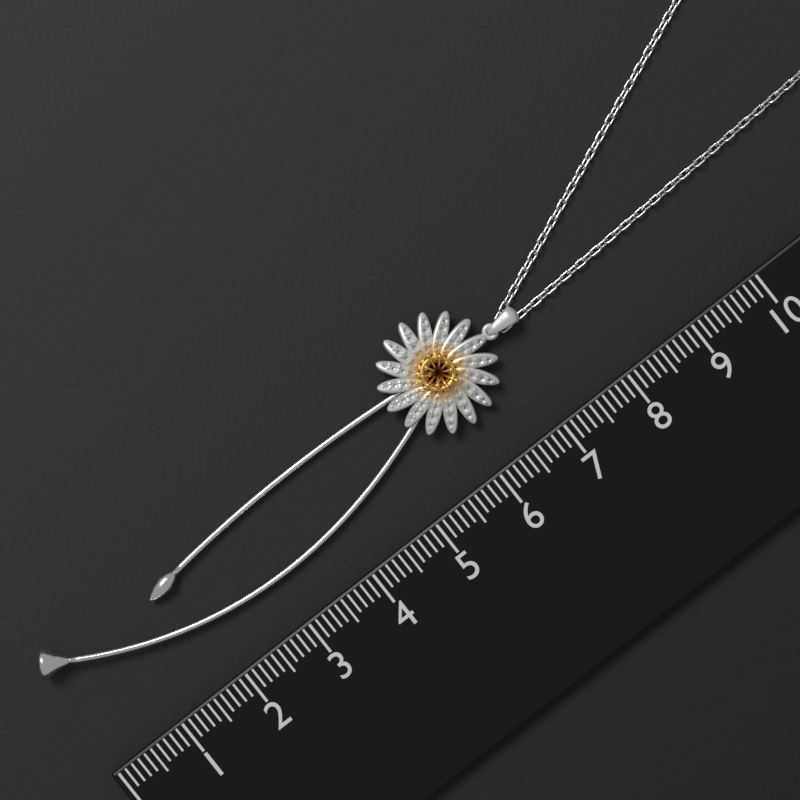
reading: 7.4 (no unit)
